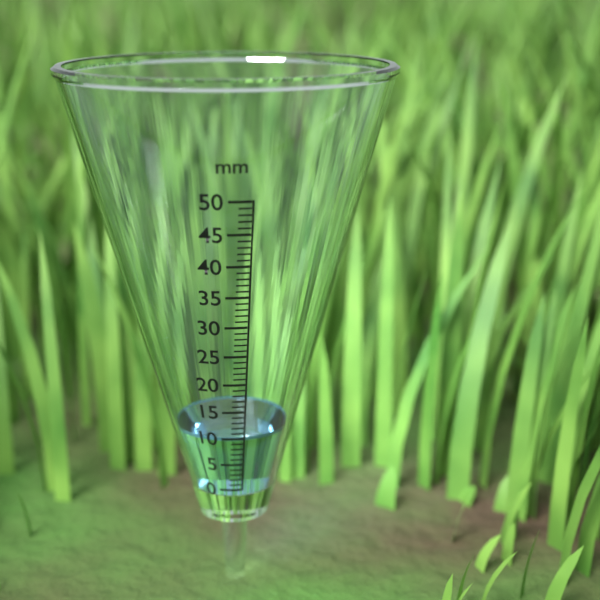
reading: 10 mm
